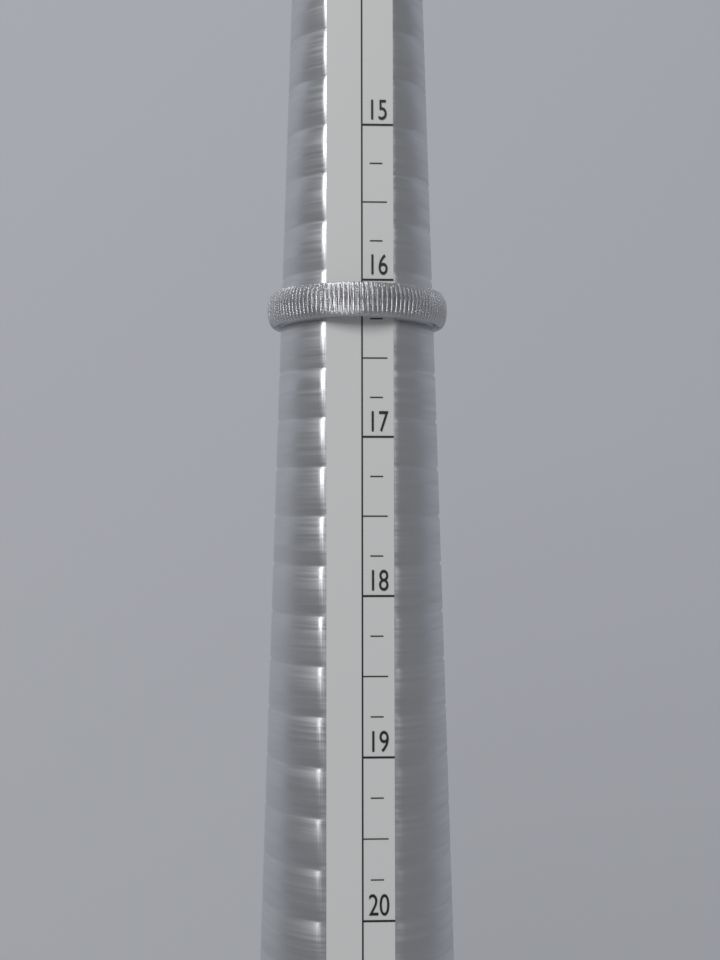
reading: 16.25 (no unit)
